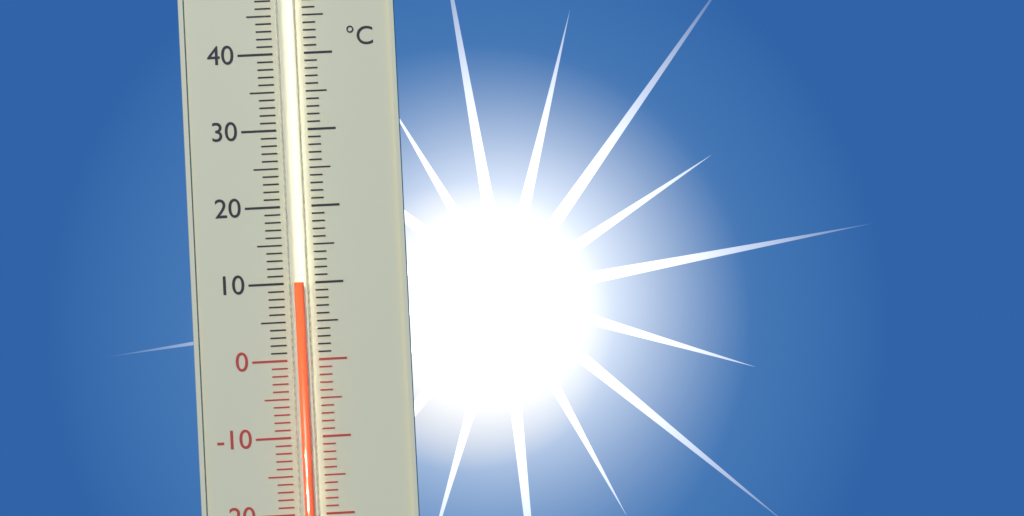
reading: 10 °C
